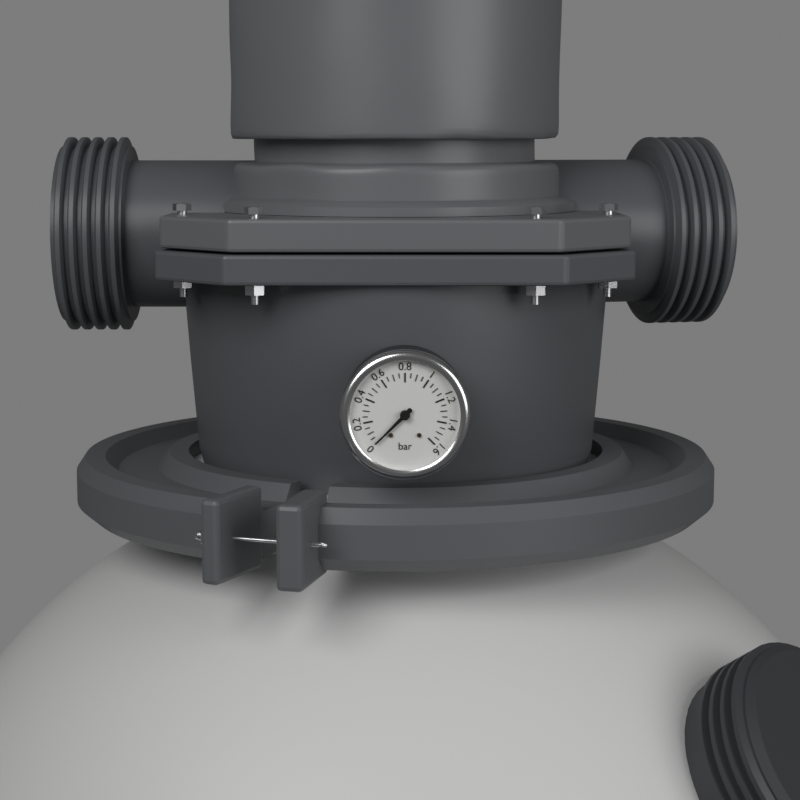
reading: 0.00 bar
